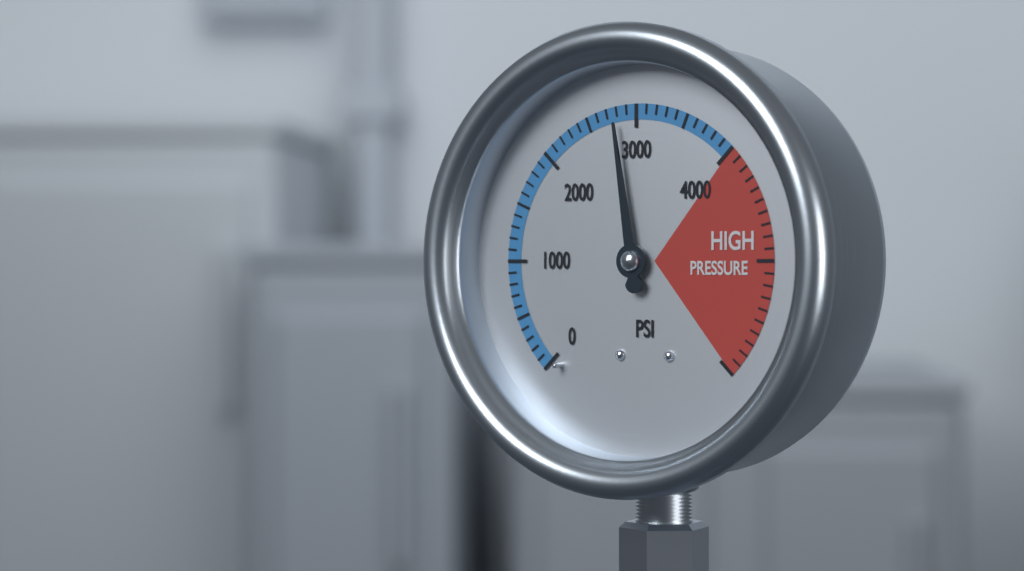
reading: 2800 psi
